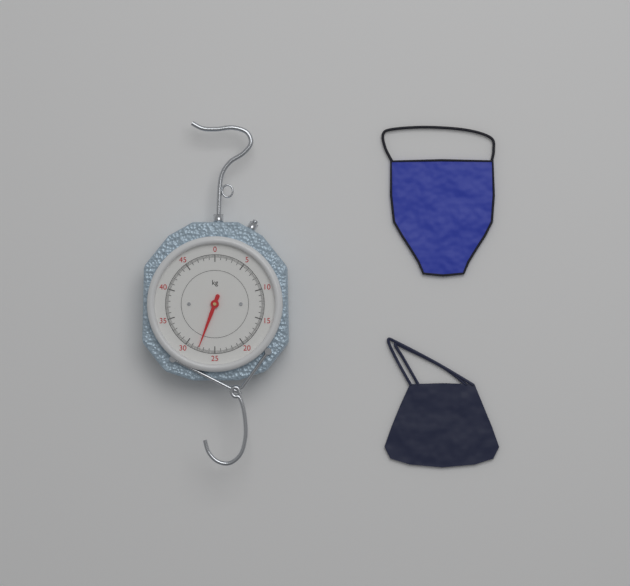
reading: 27.8 kg
